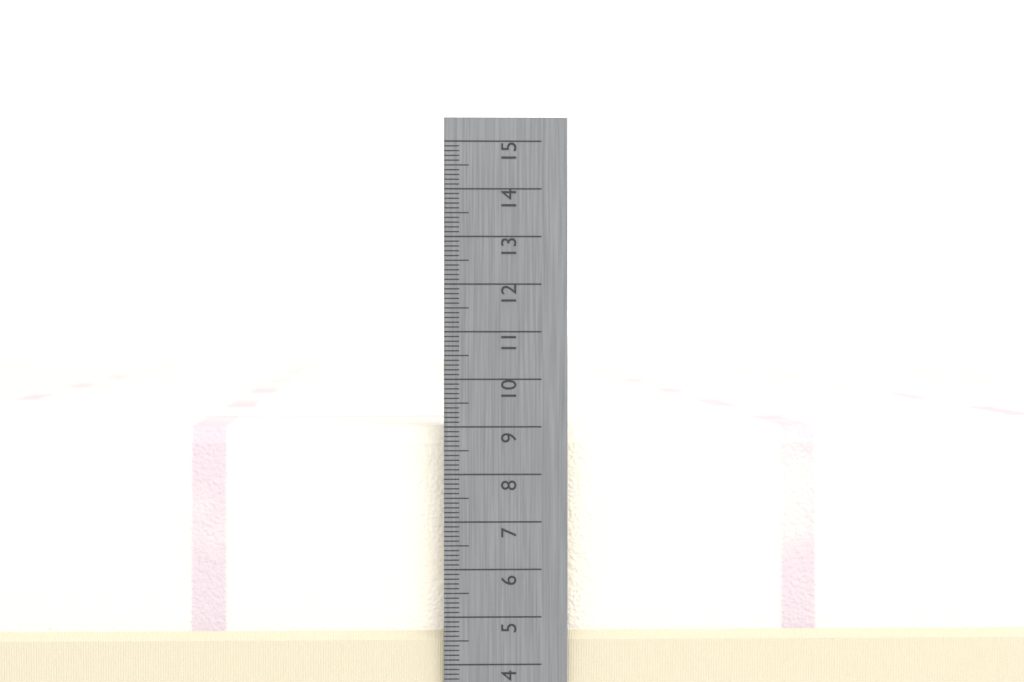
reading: 9.0 cm
